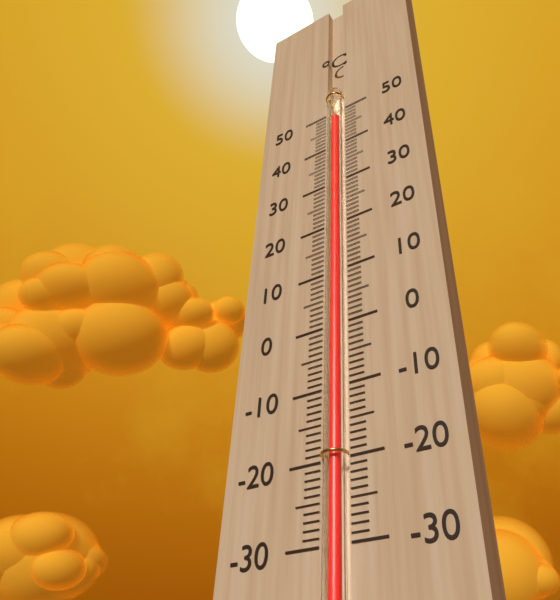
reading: 48 °C
